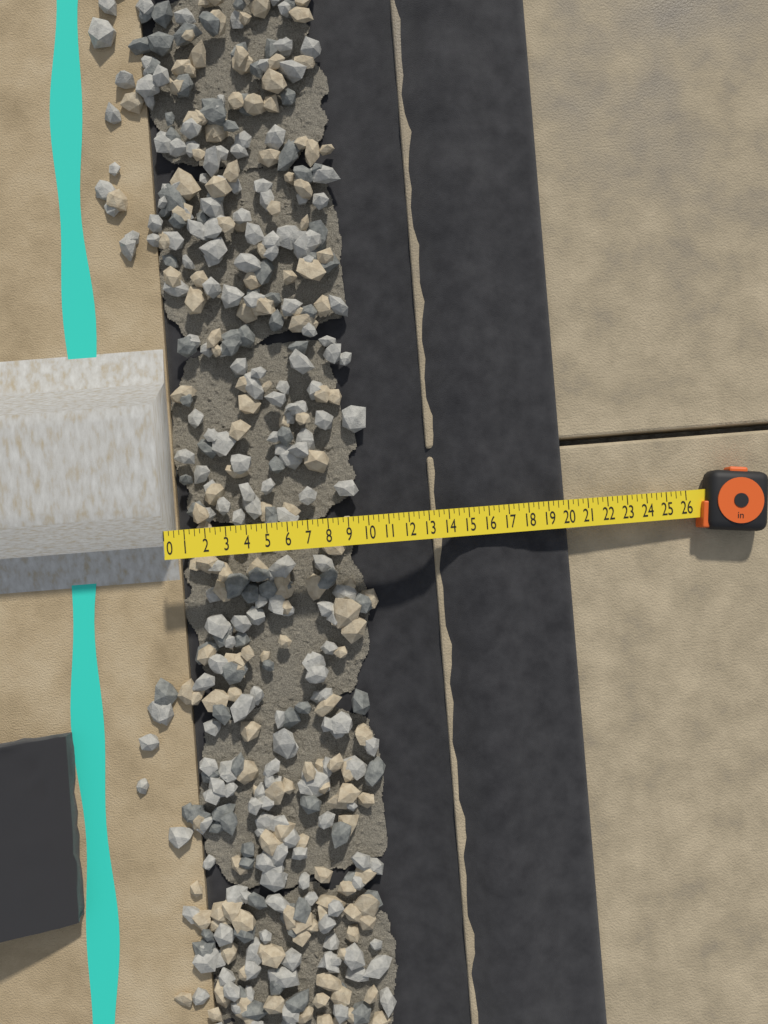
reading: 20.00 in
